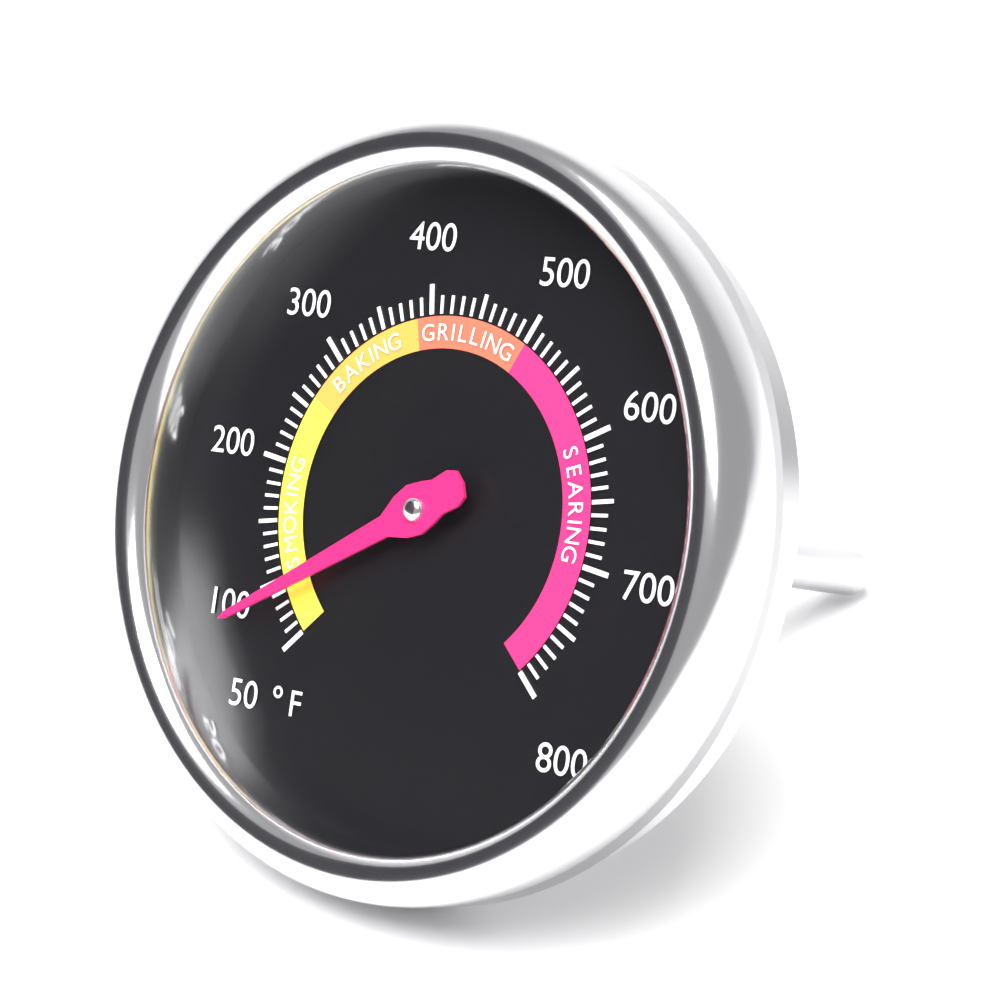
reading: 90 °F
